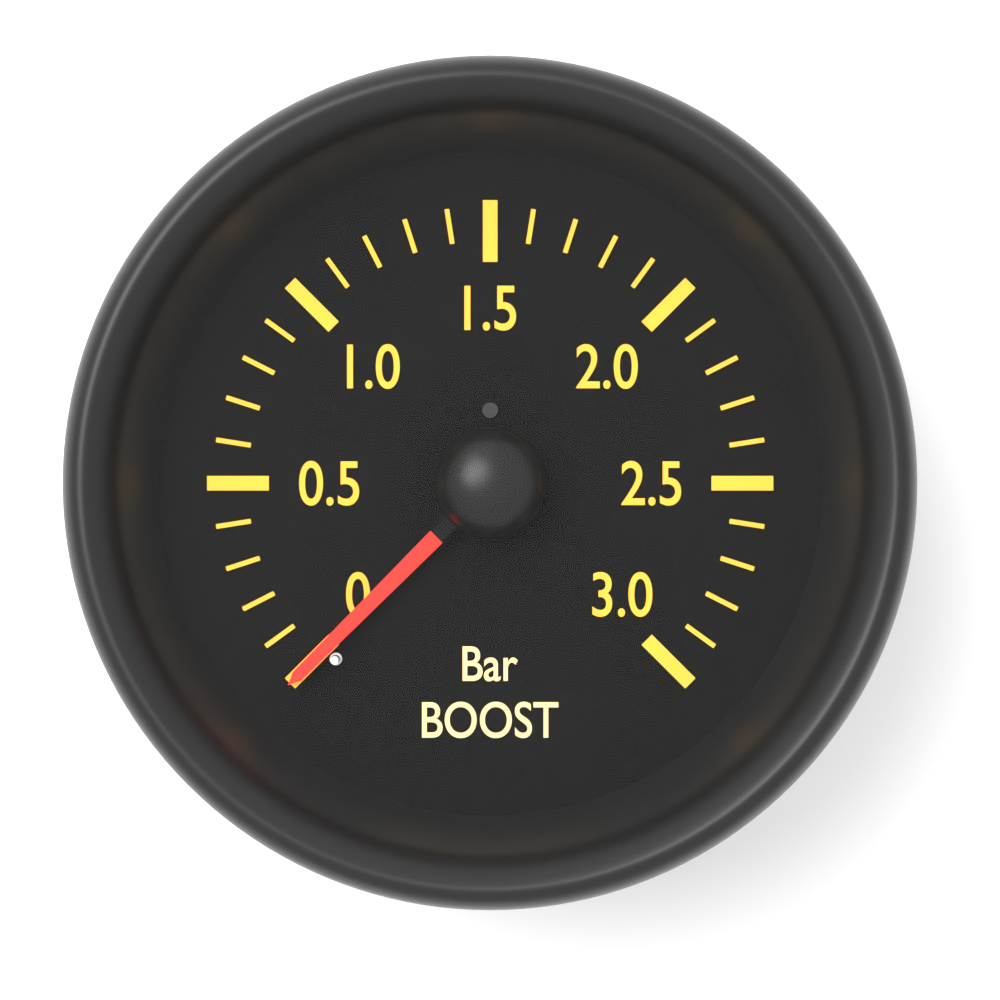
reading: 0.0 bar
